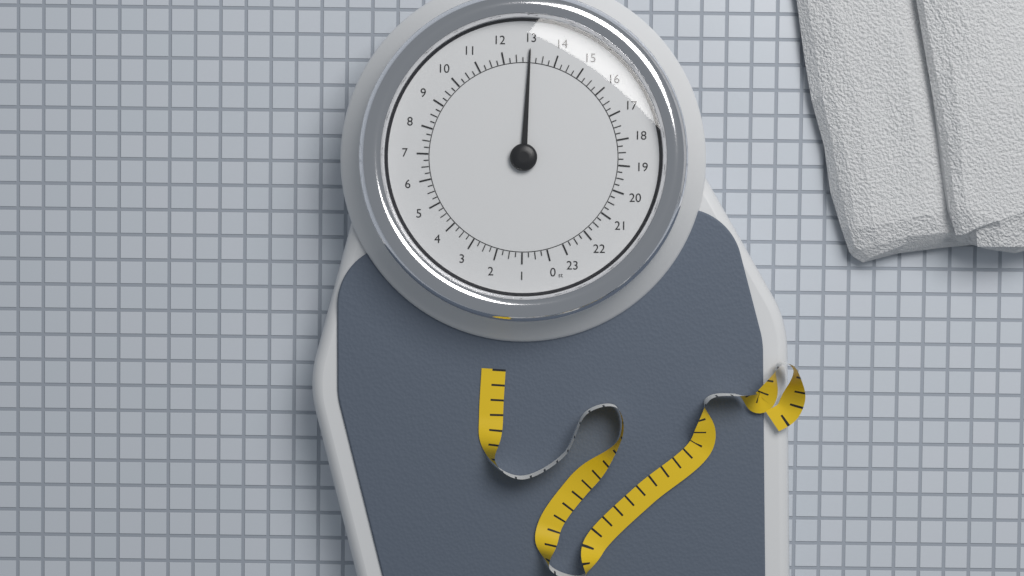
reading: 13.00 st
